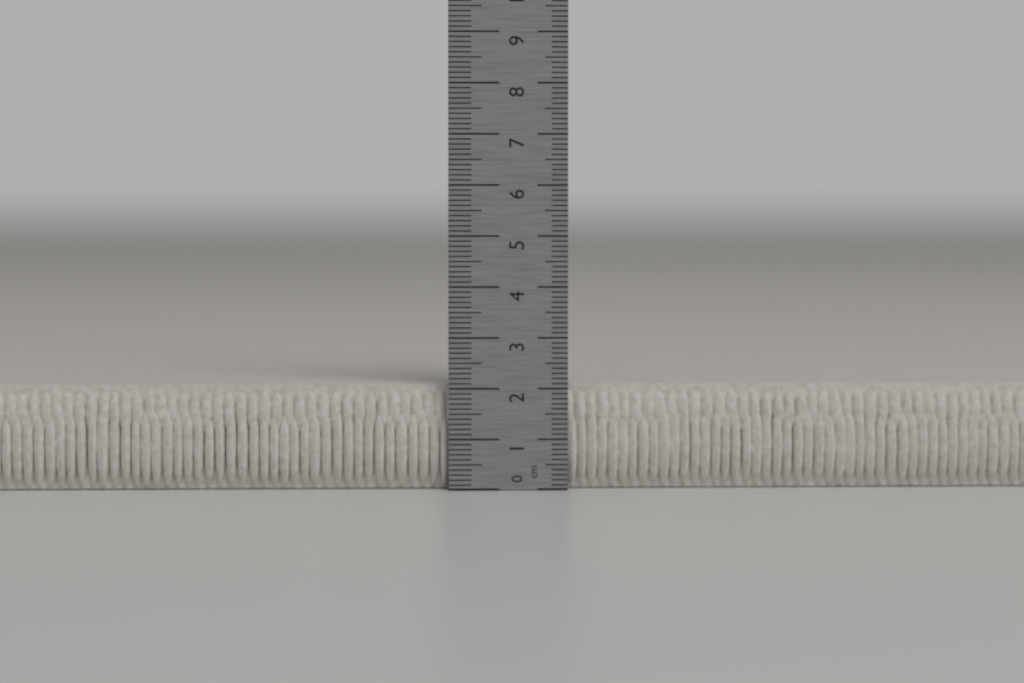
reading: 2.1 cm
